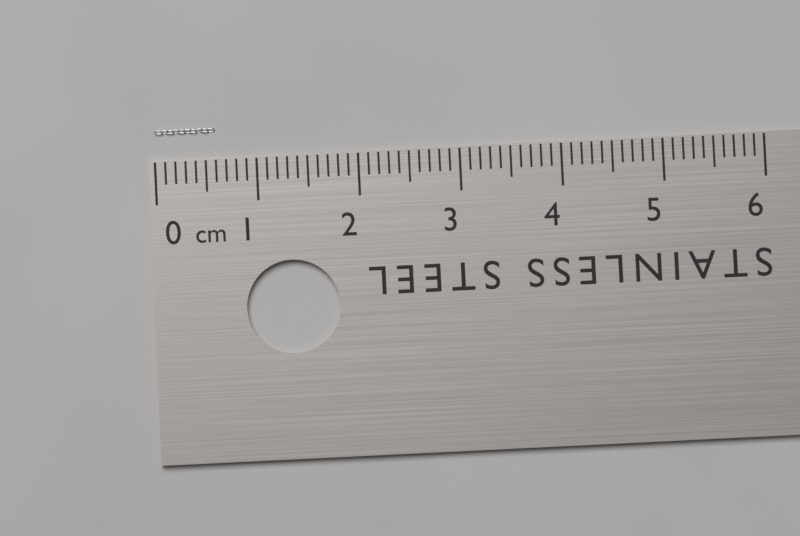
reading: 0.6 cm
